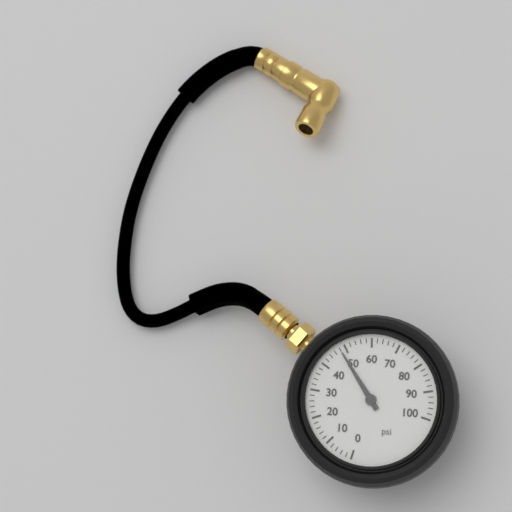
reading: 48 psi
